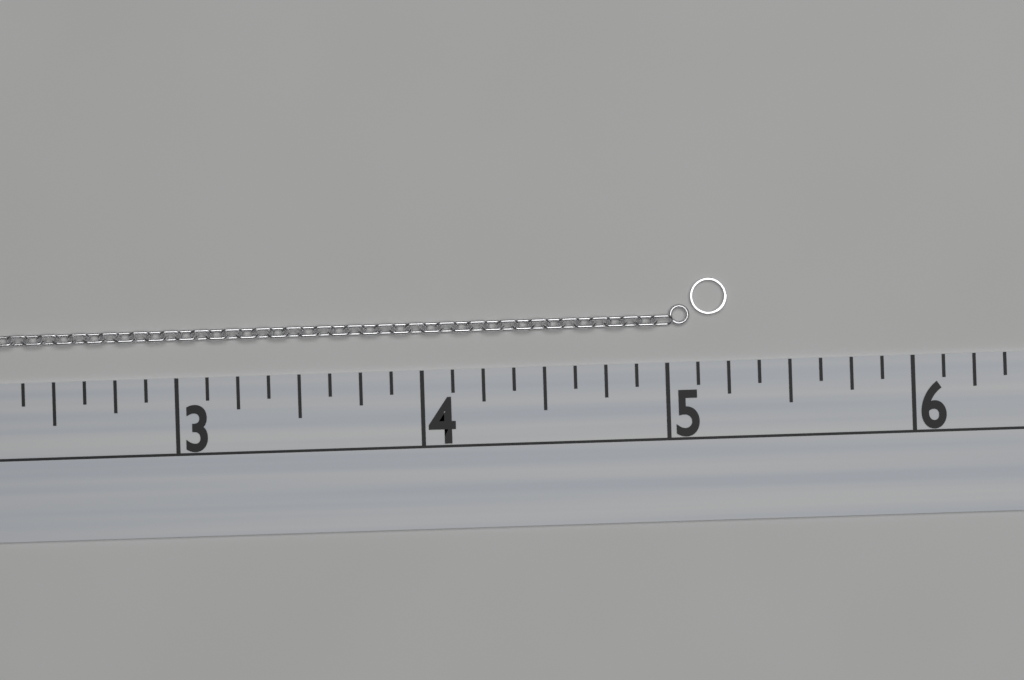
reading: 5.250 (no unit)
